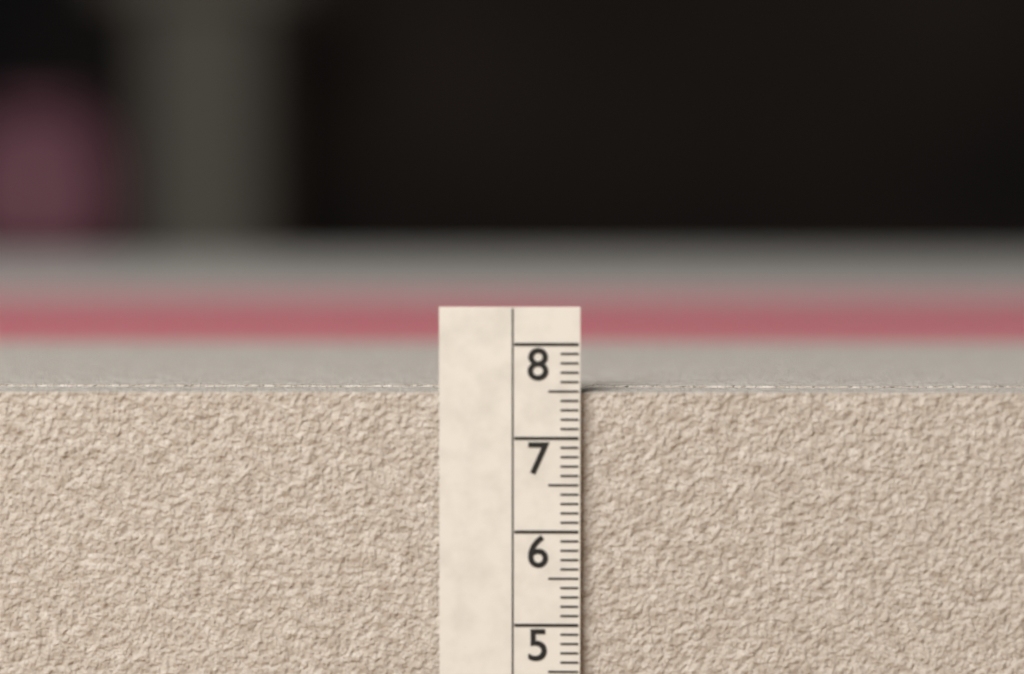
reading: 7.5 cm
